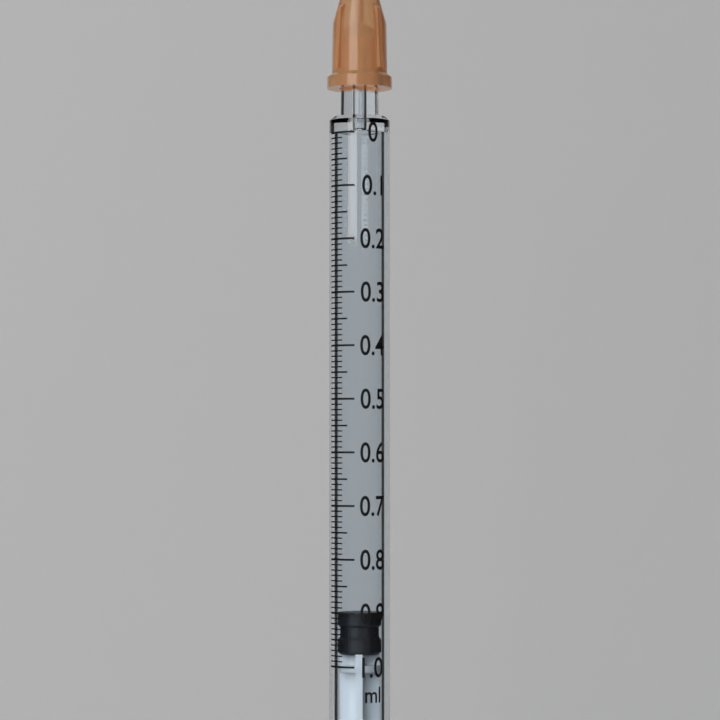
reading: 0.90 ml
